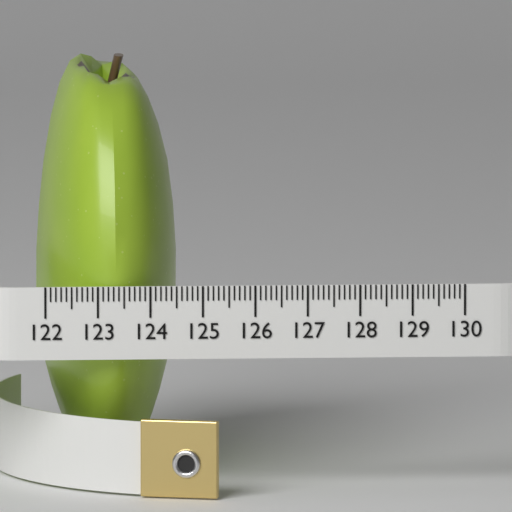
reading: 124.7 (no unit)
